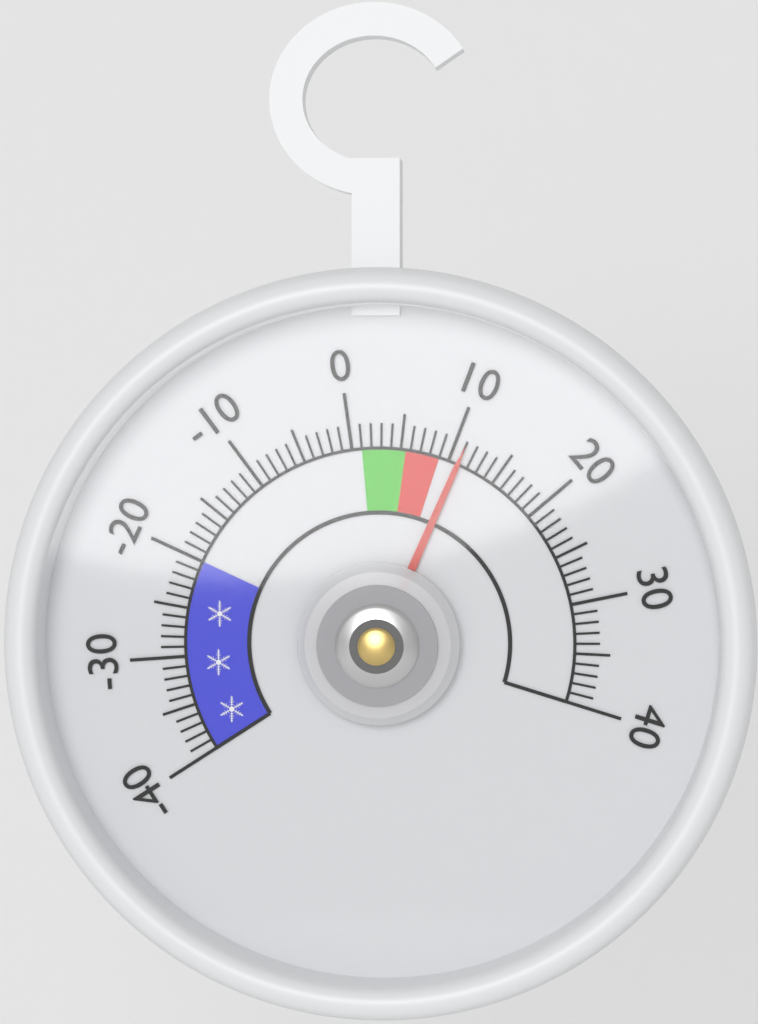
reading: 11 (no unit)
